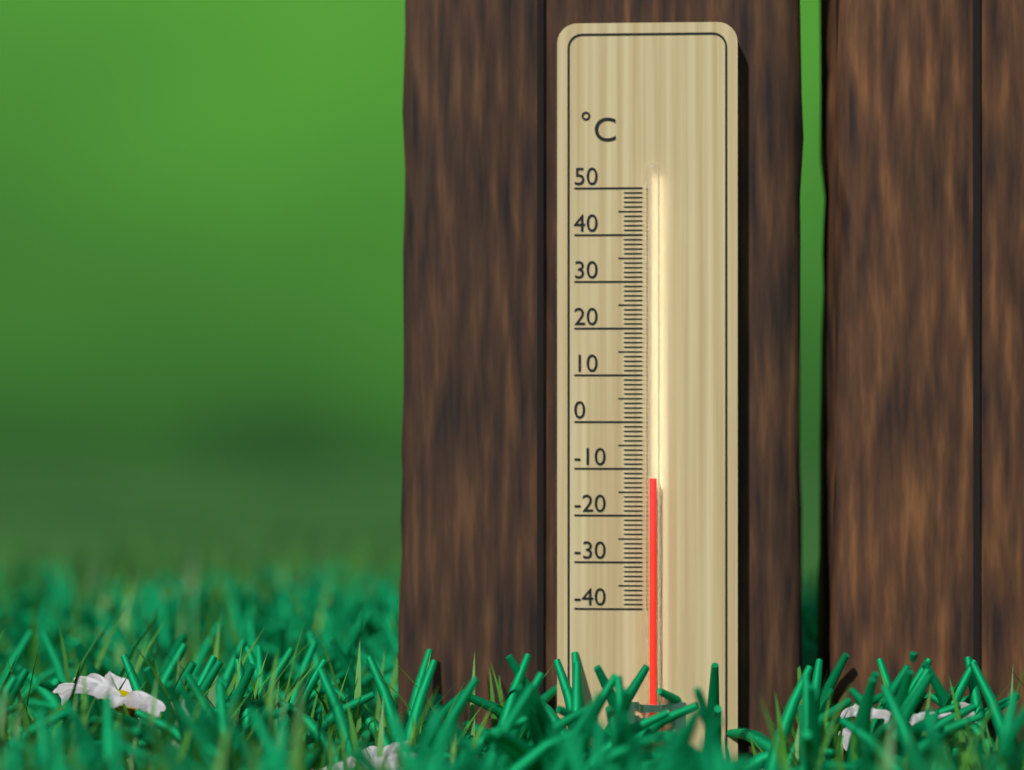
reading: -12 °C
